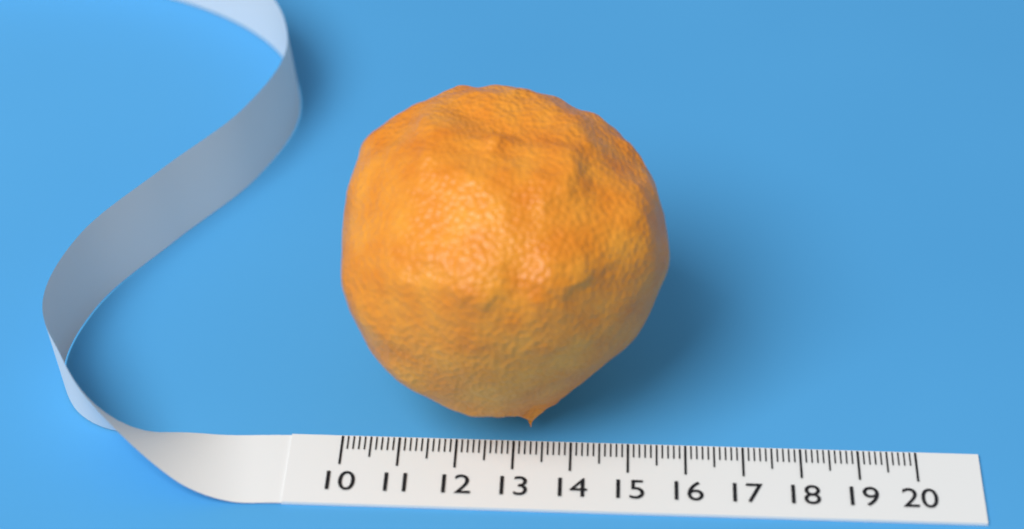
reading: 15.6 (no unit)
